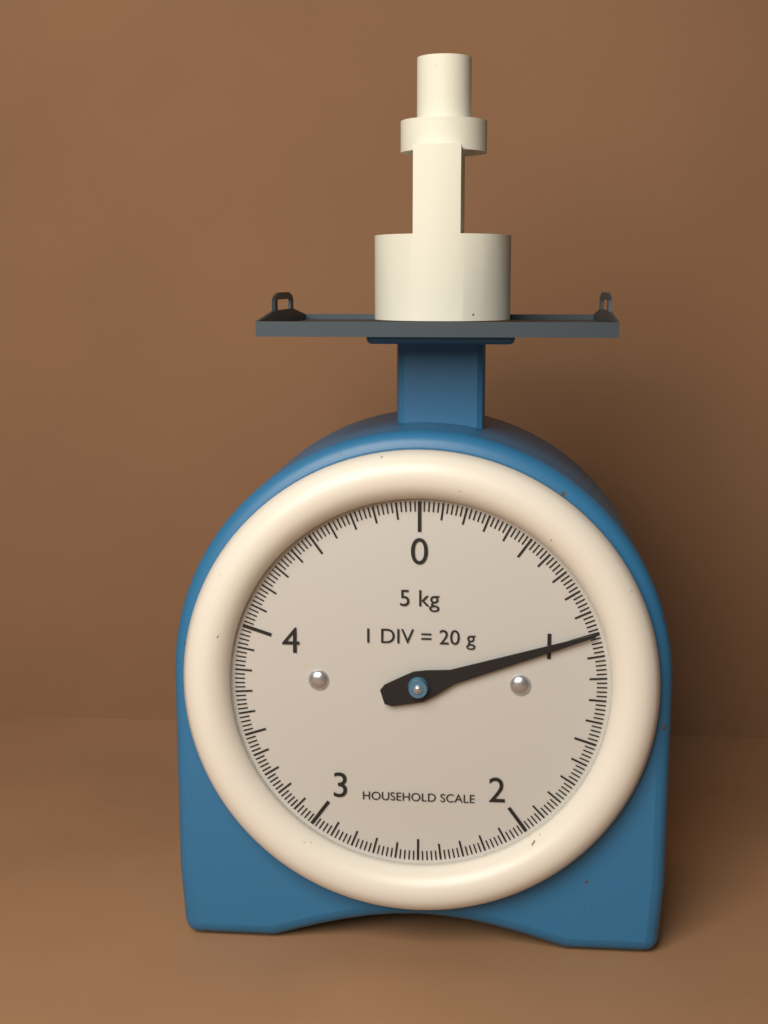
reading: 1.00 kg
